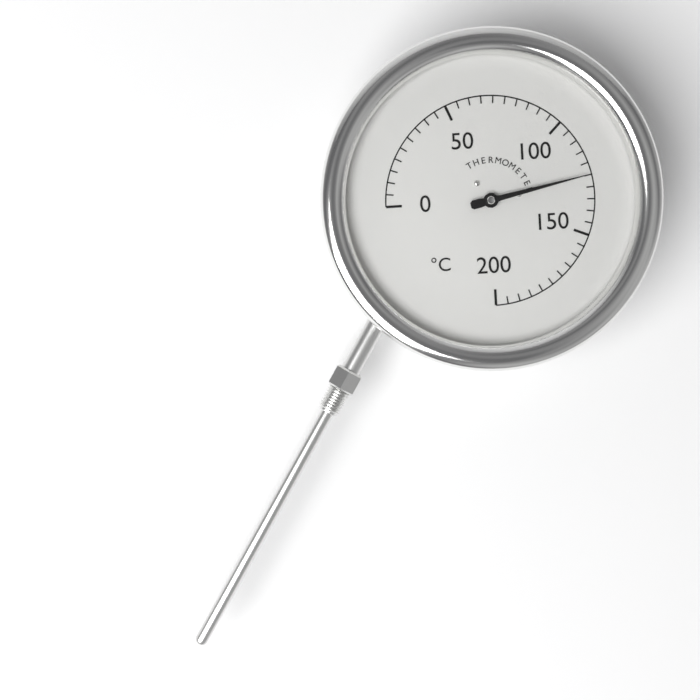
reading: 125 °C
